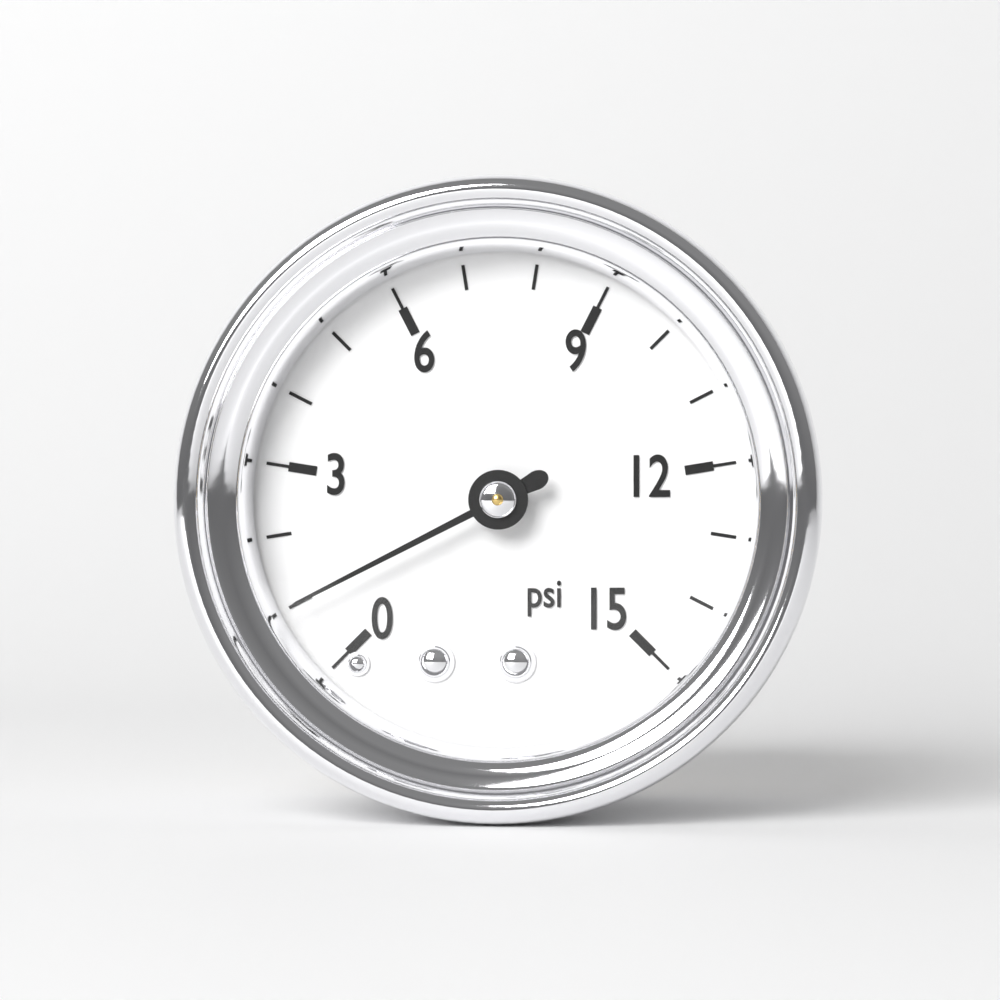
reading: 1 psi
